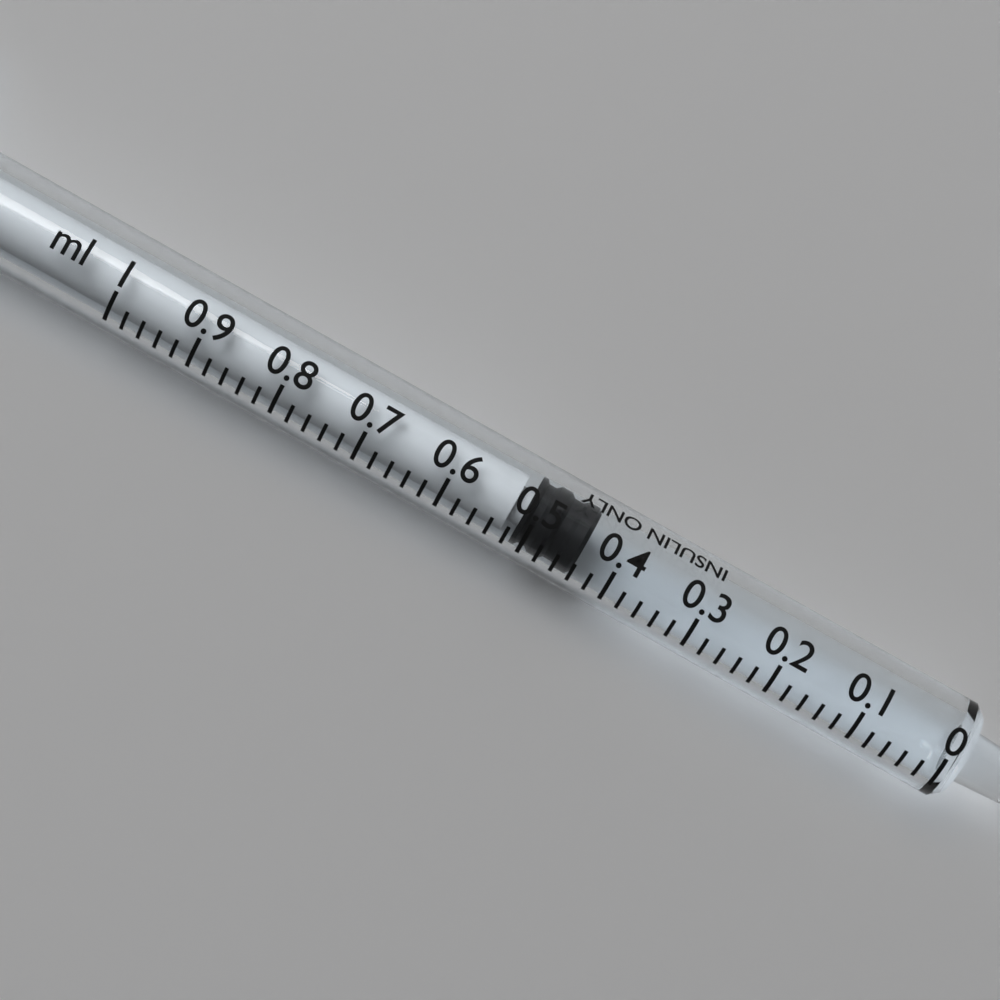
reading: 0.44 ml
